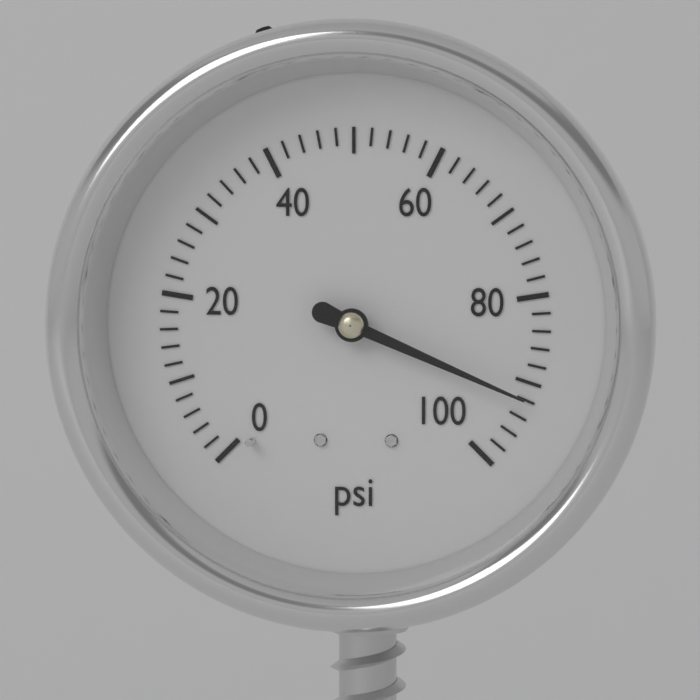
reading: 92 psi
